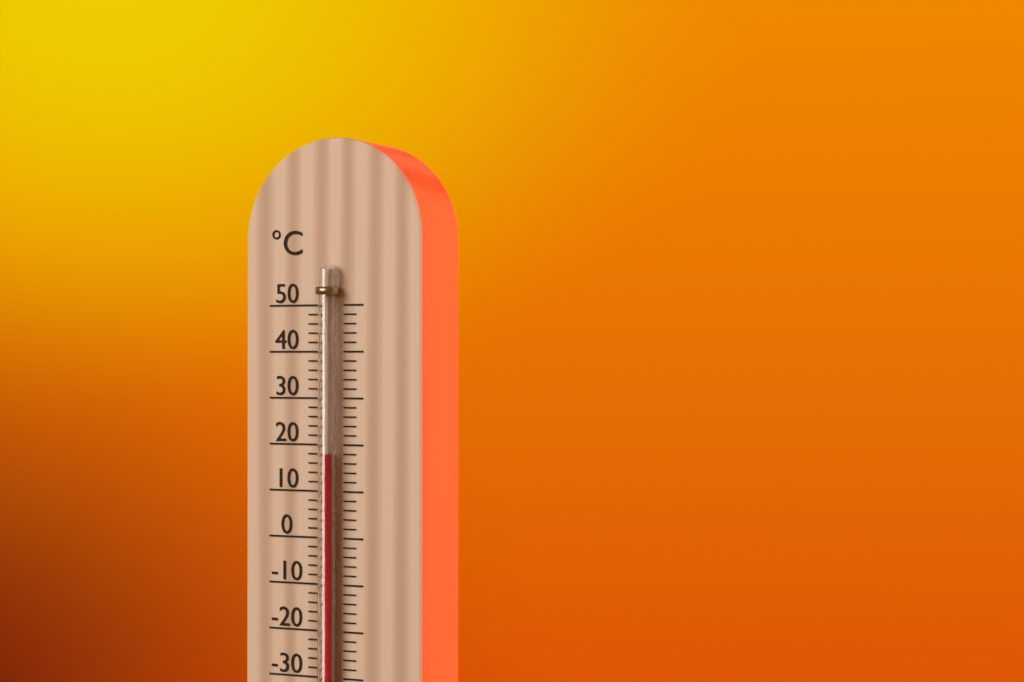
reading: 18 °C
